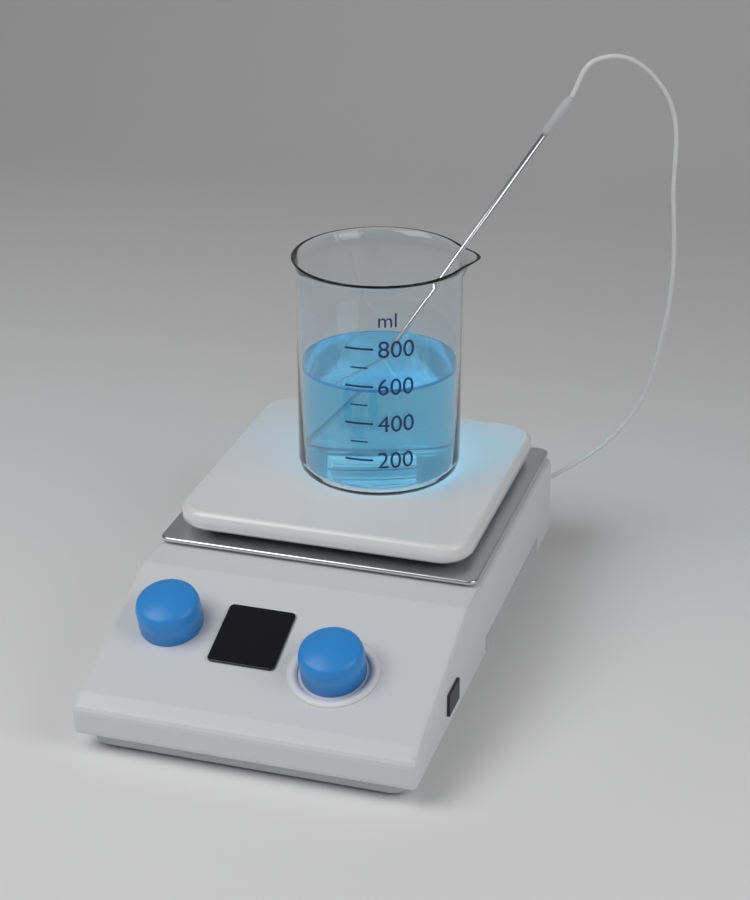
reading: 580 ml
